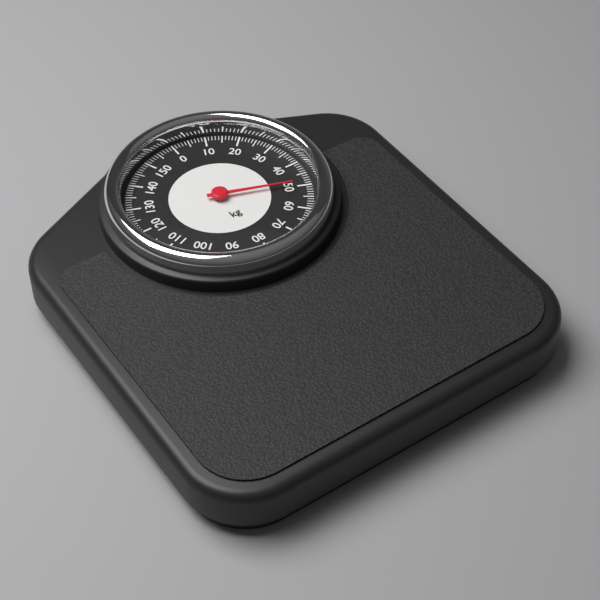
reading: 49 kg
